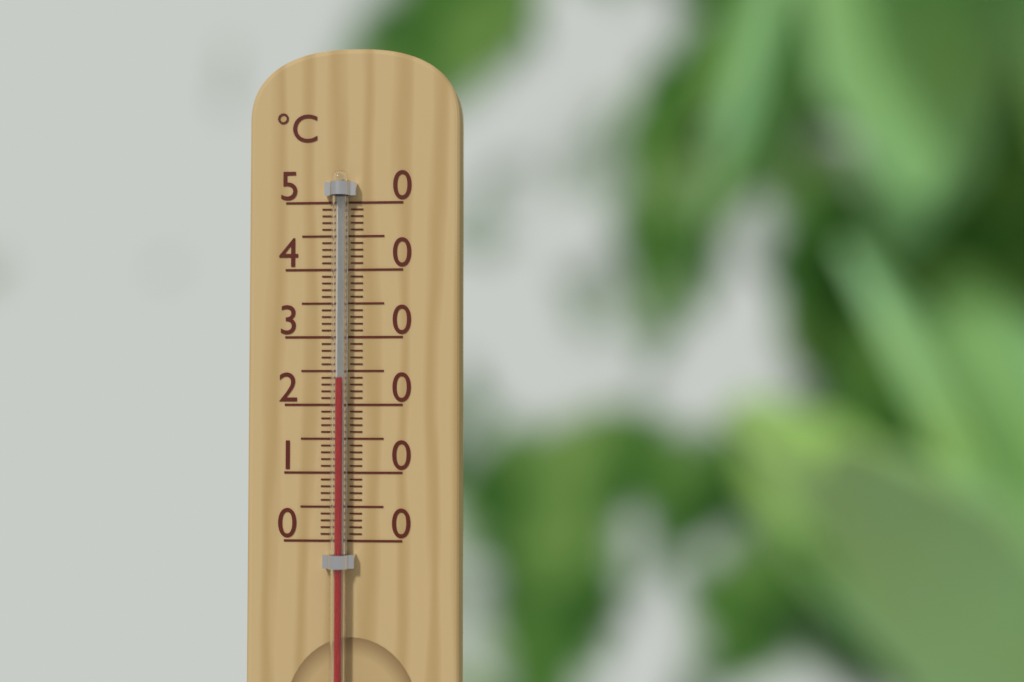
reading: 24 °C
